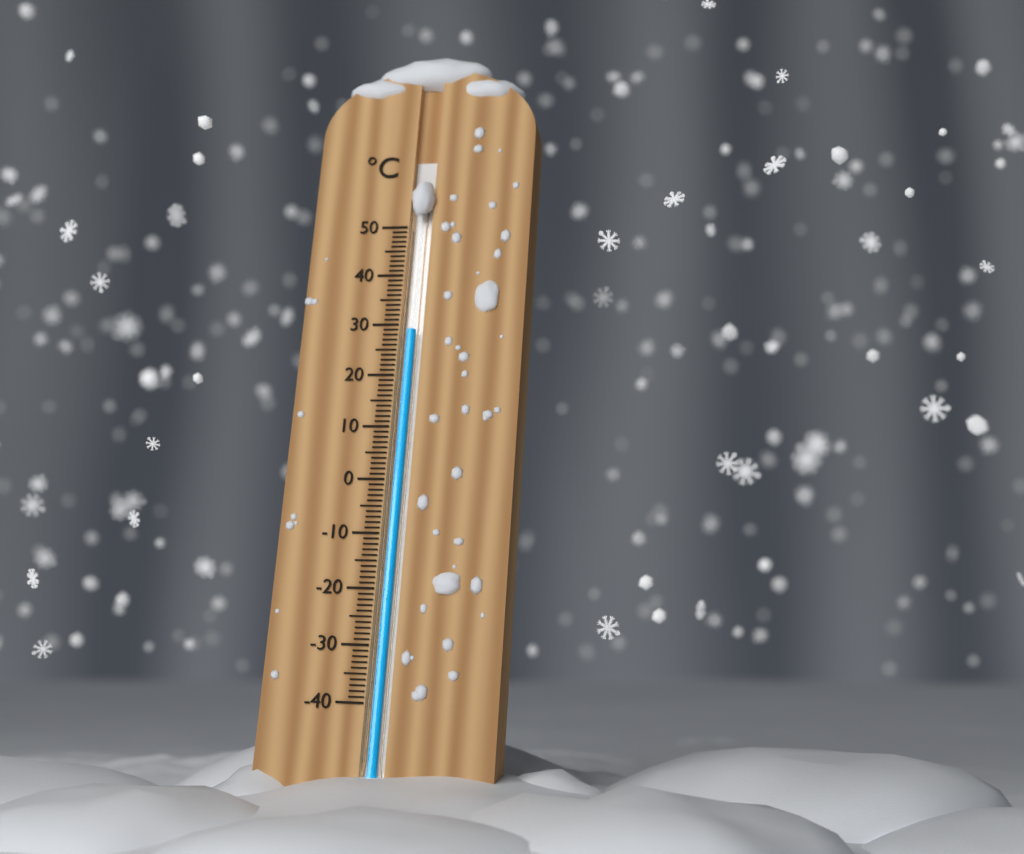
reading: 29 °C
